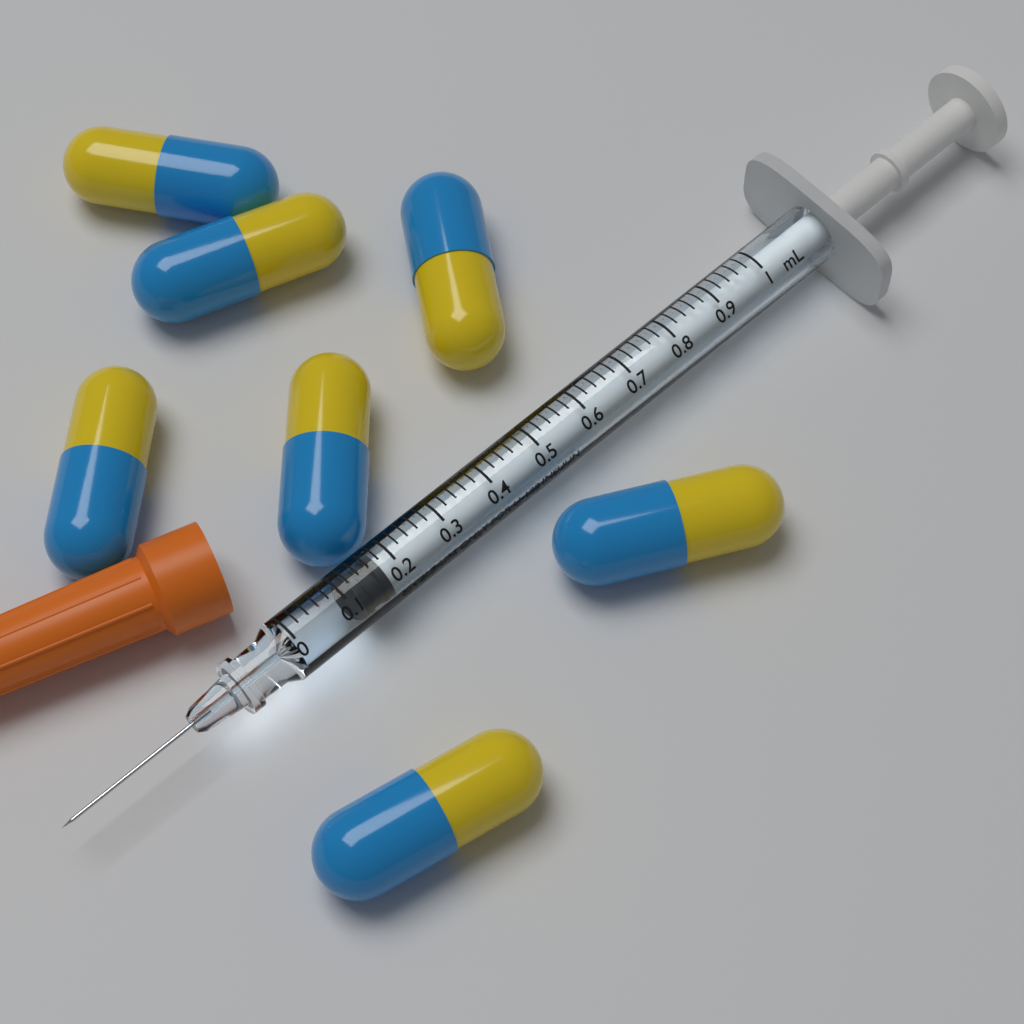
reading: 0.12 mL
